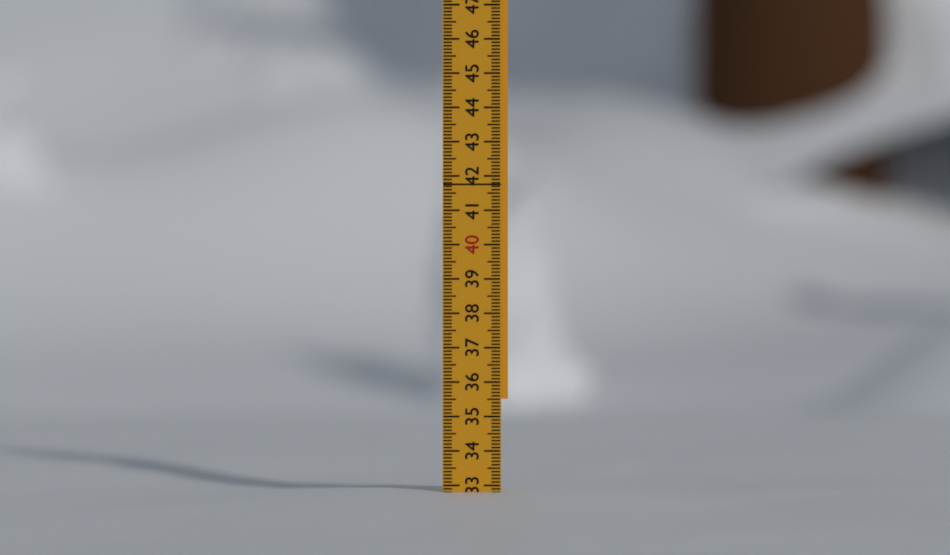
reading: 32.8 (no unit)
